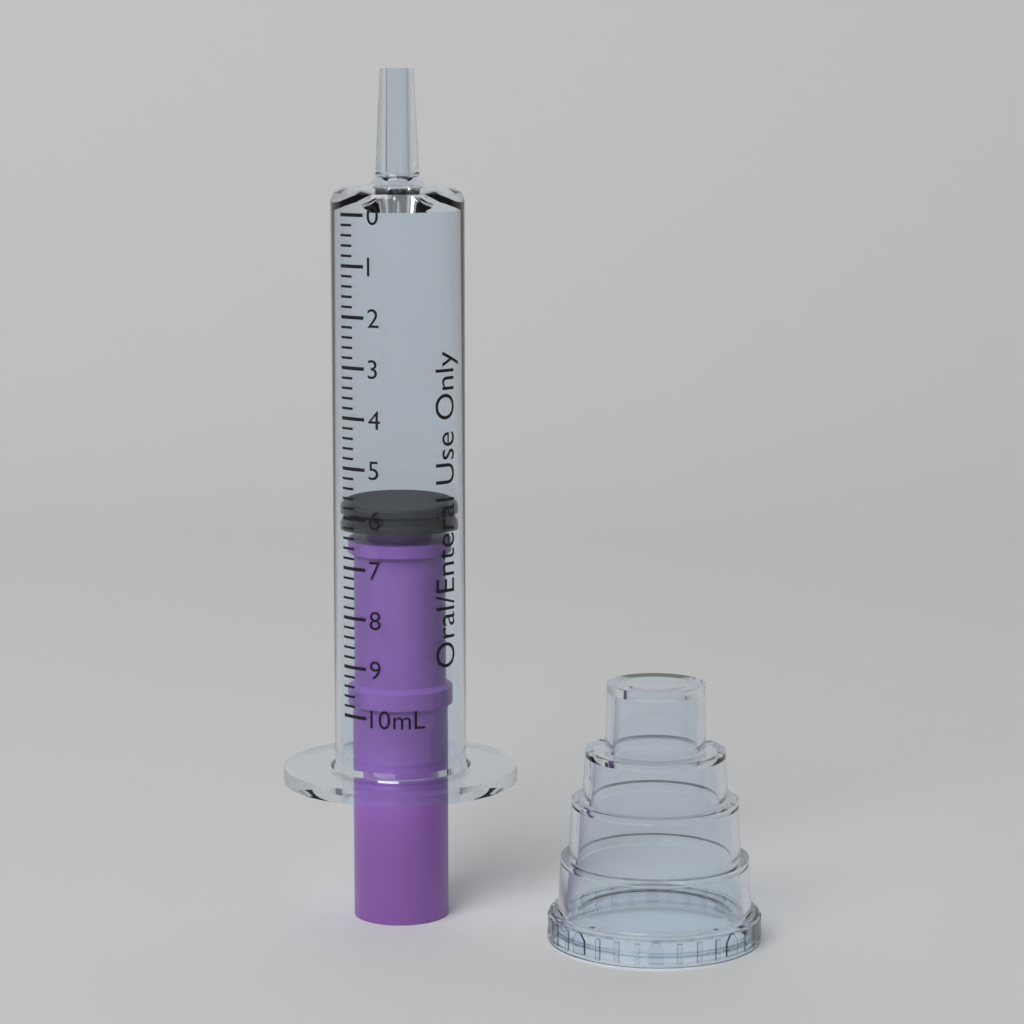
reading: 5.8 mL
